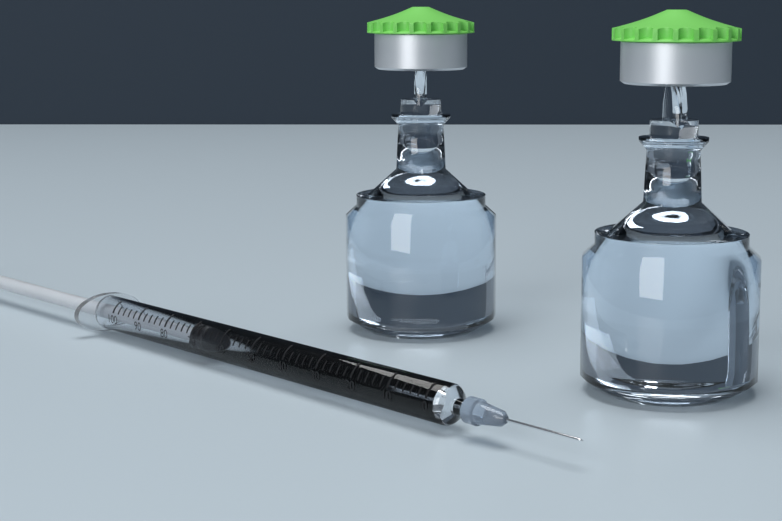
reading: 68 (no unit)
